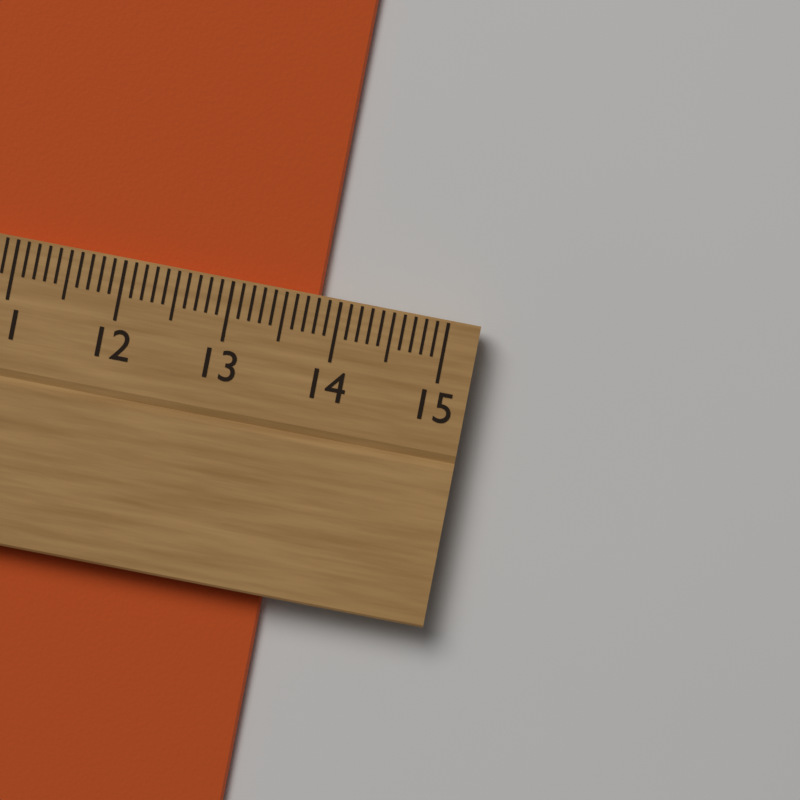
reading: 13.8 cm
